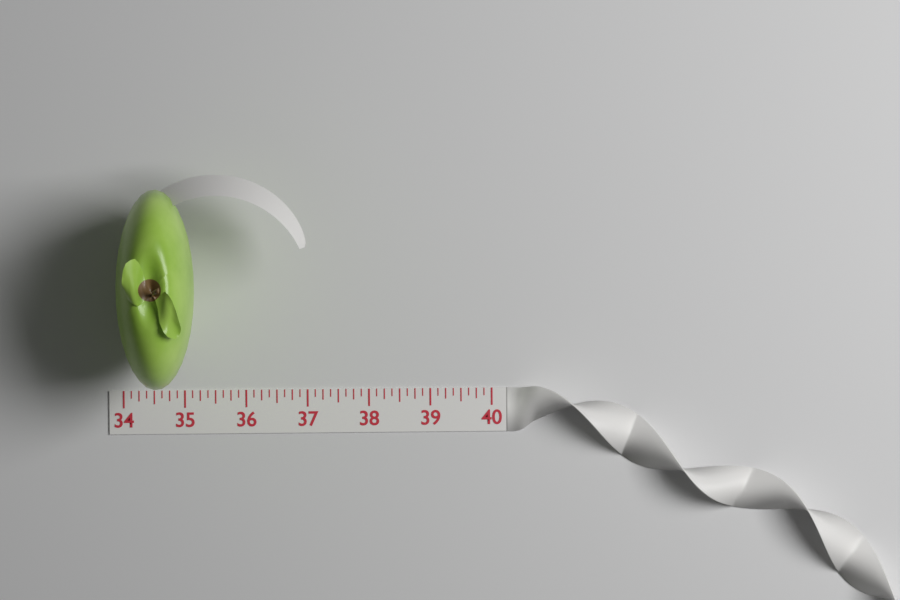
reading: 35.250 (no unit)
